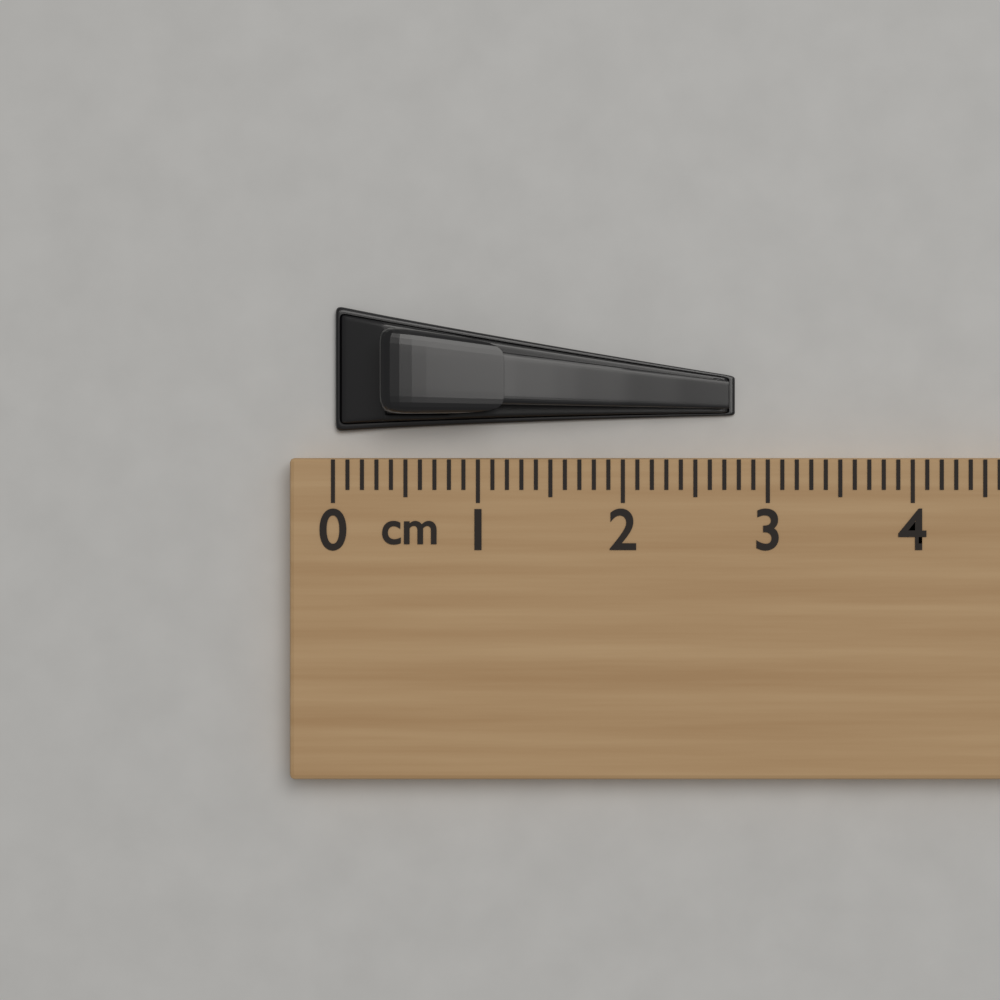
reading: 2.8 cm
